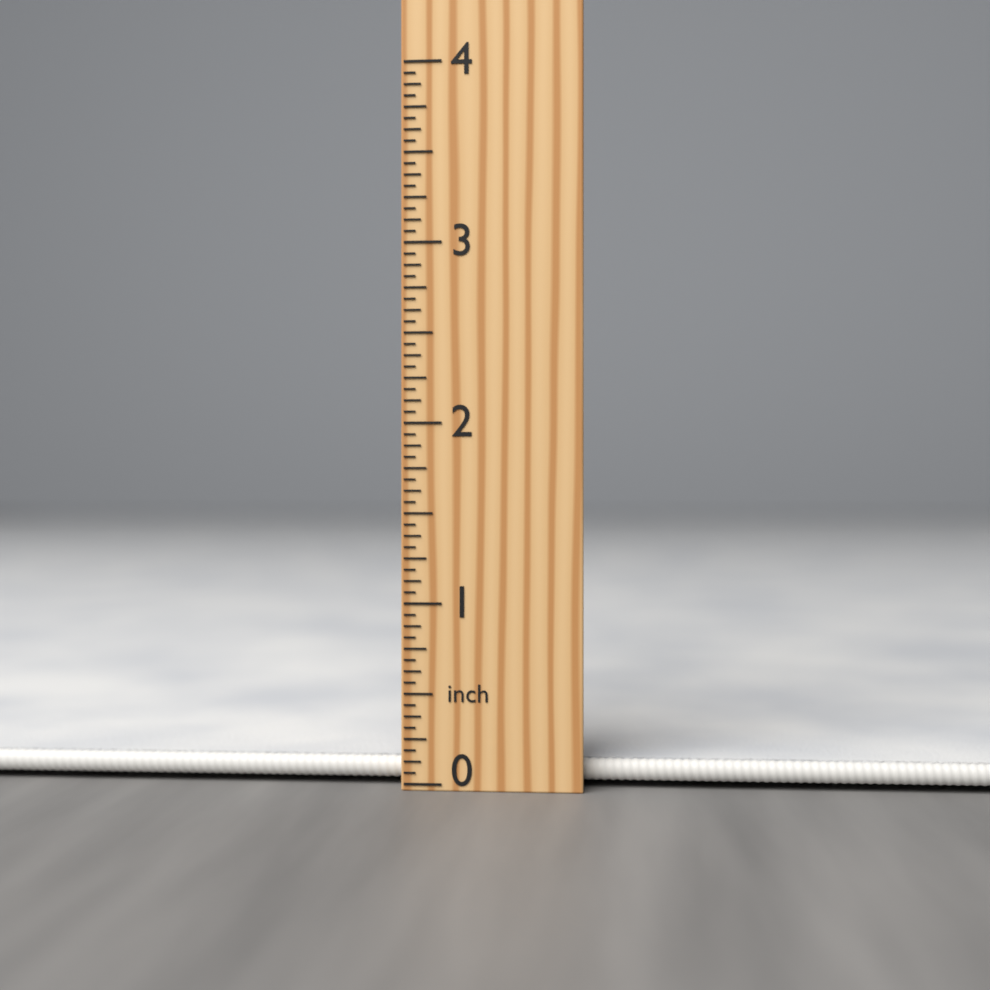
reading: 0.1250 inch
